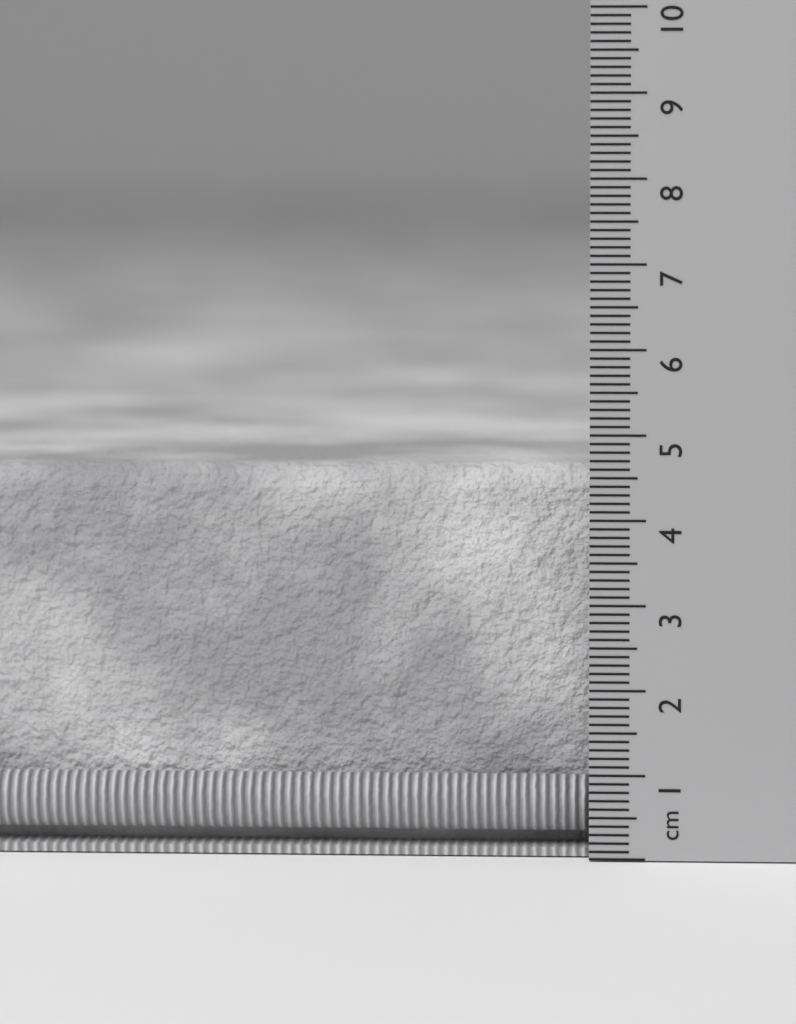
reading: 4.6 cm
